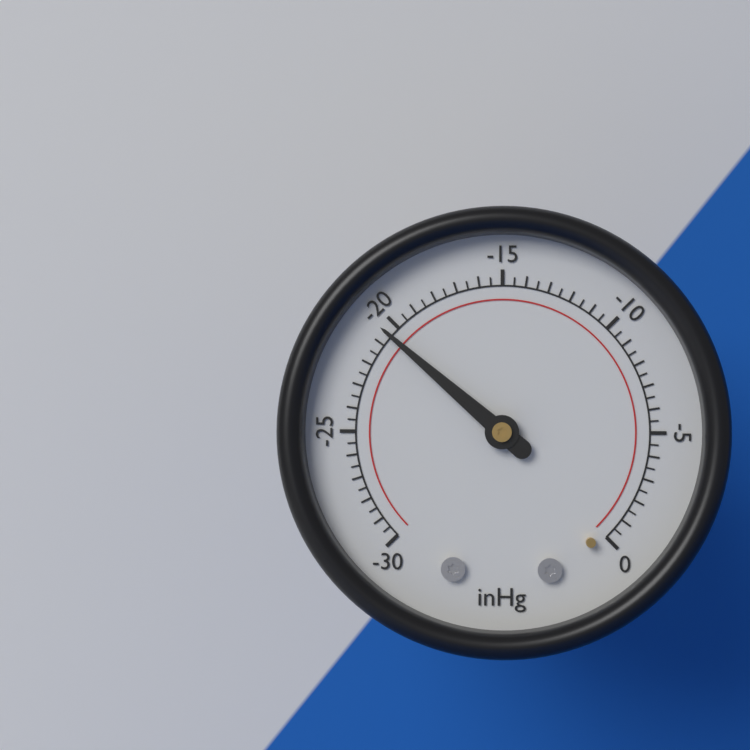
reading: -20.5 inHg
